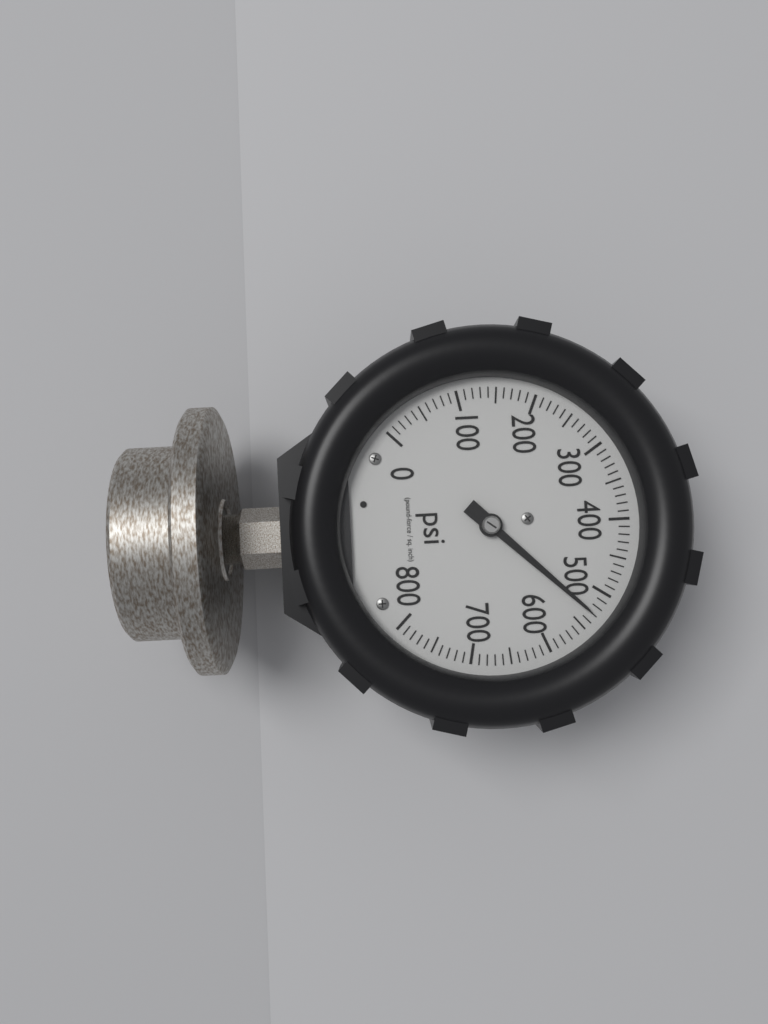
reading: 530 psi
